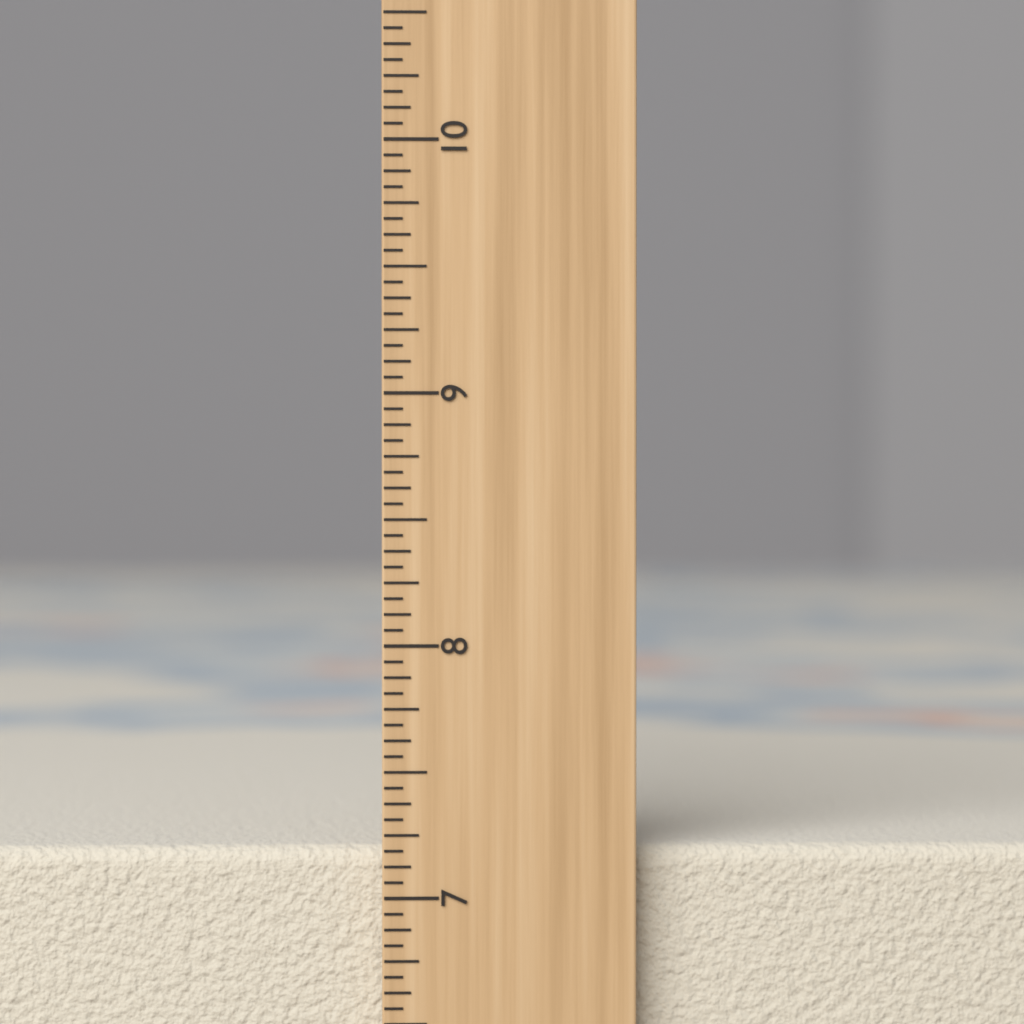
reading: 7.1875 inch
